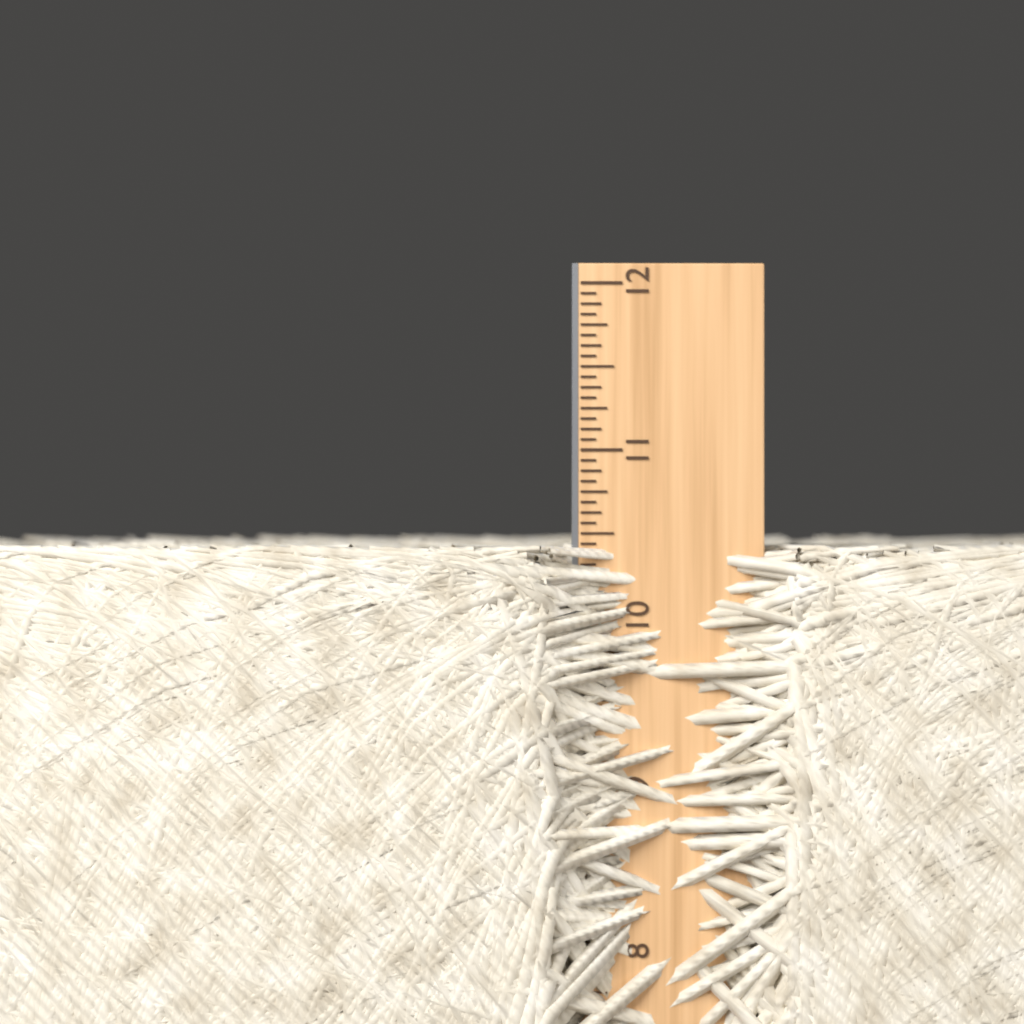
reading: 10.4375 in
